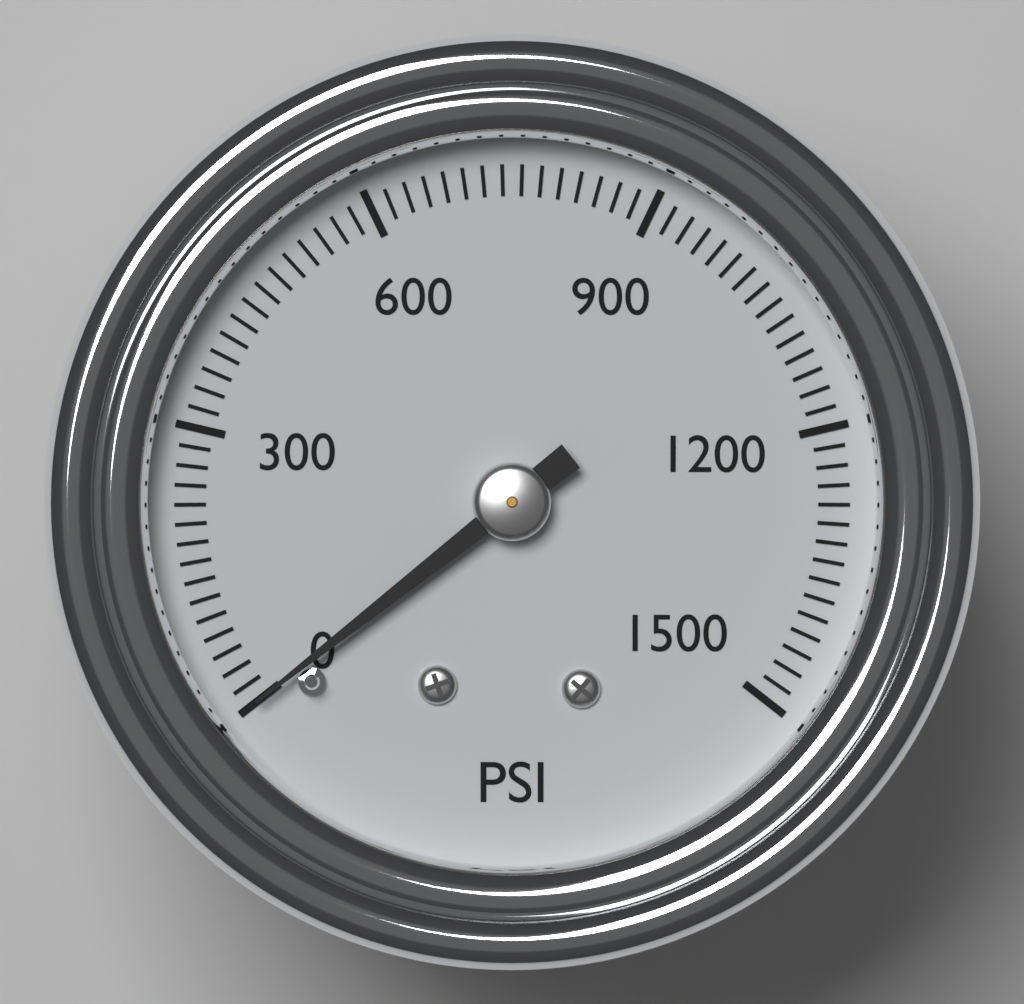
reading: 0 psi
